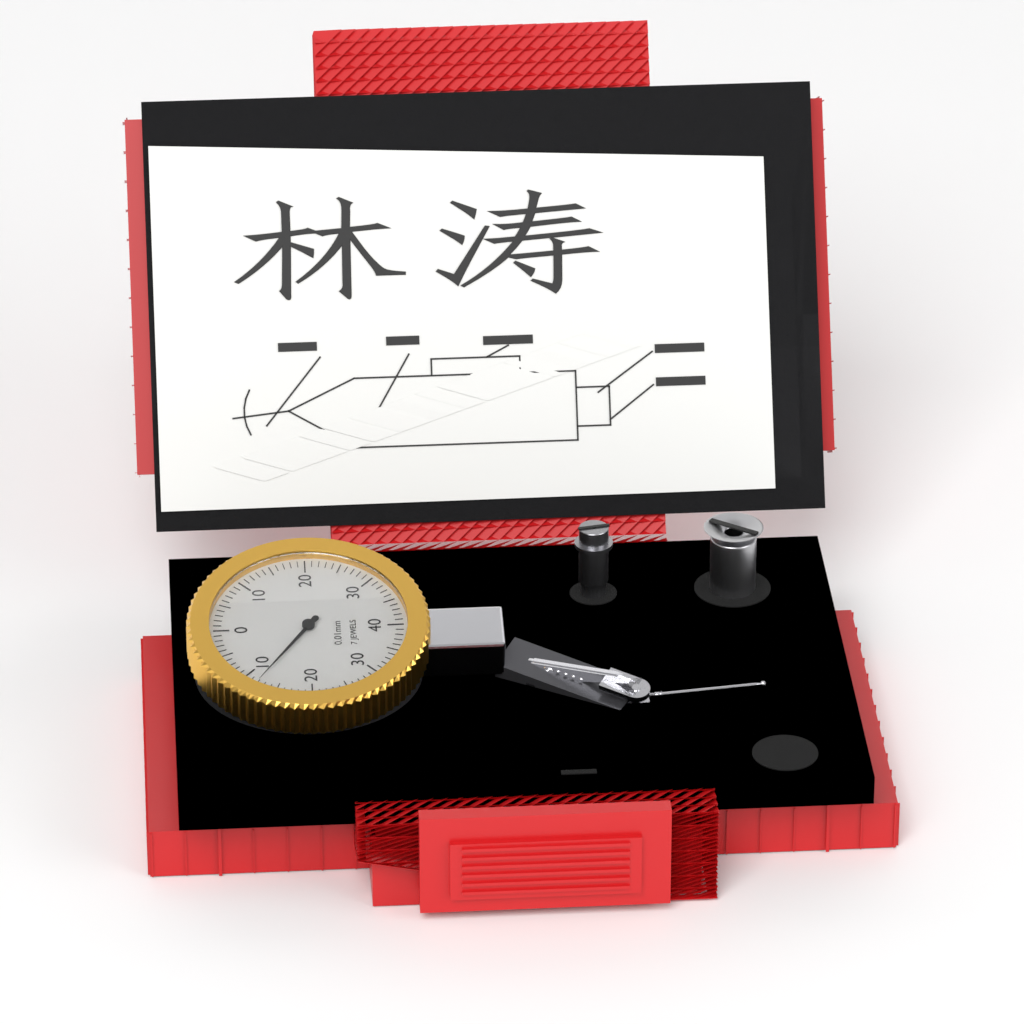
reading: 12 0.01mm
